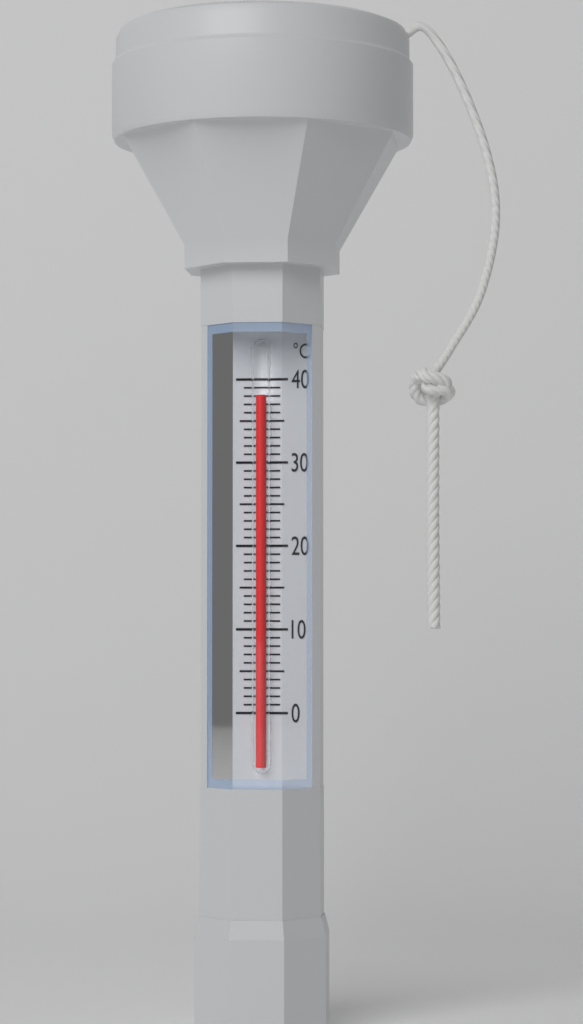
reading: 38 °C
